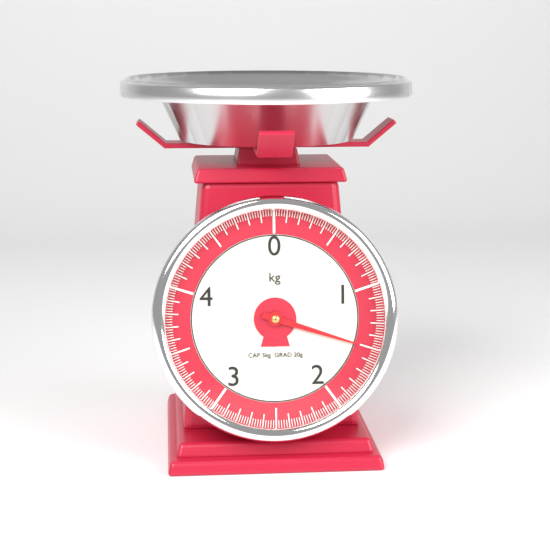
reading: 1.50 kg
